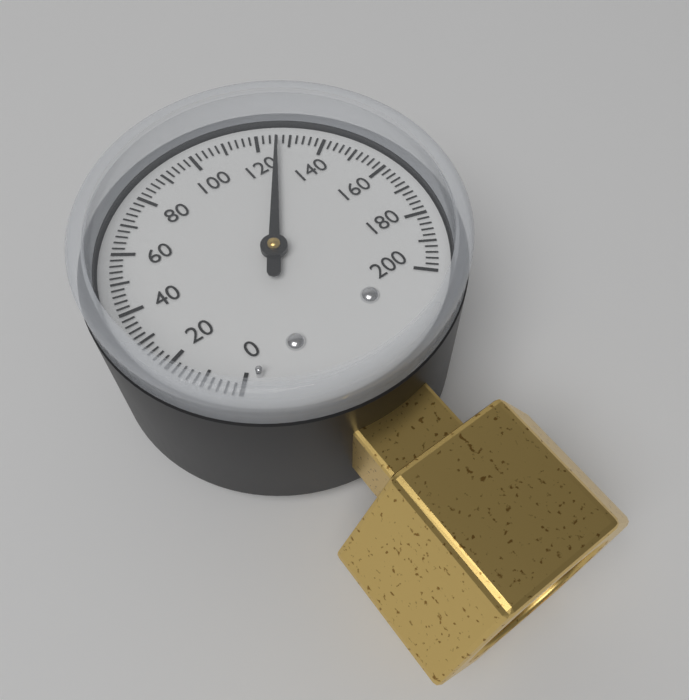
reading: 126 (no unit)
